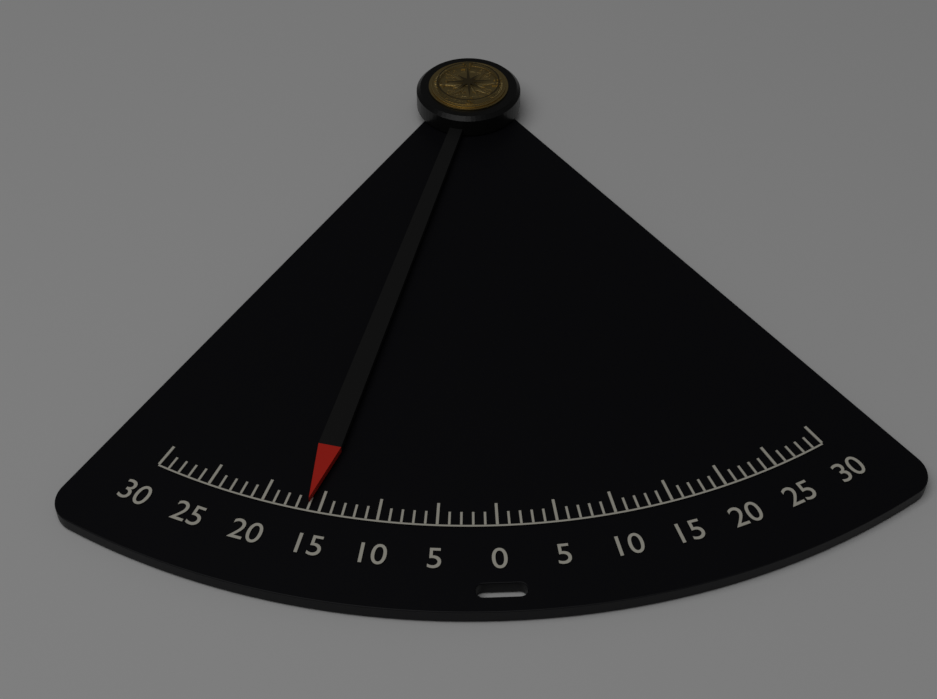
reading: -16 (no unit)
